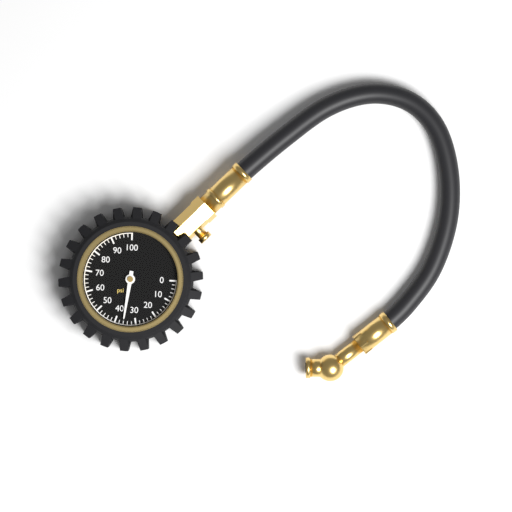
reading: 36 psi
